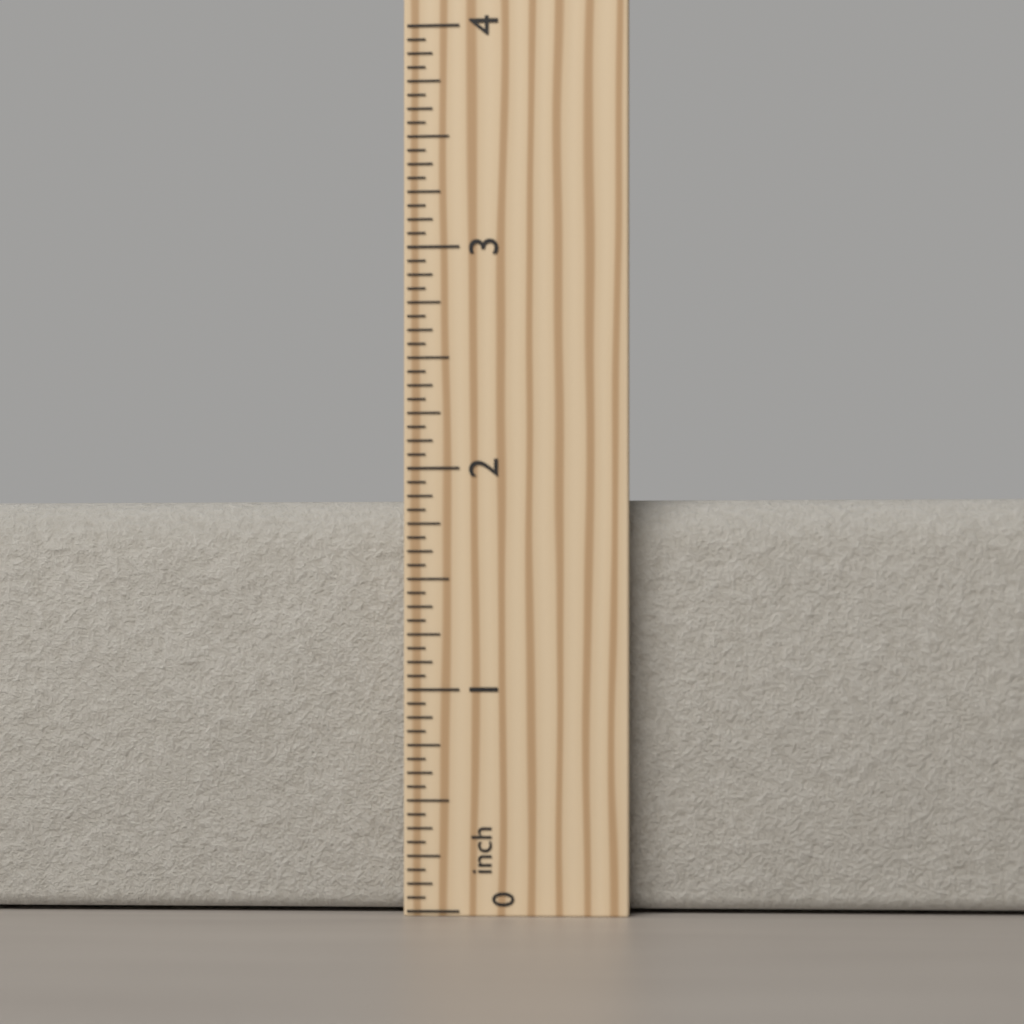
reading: 1.8750 inch
